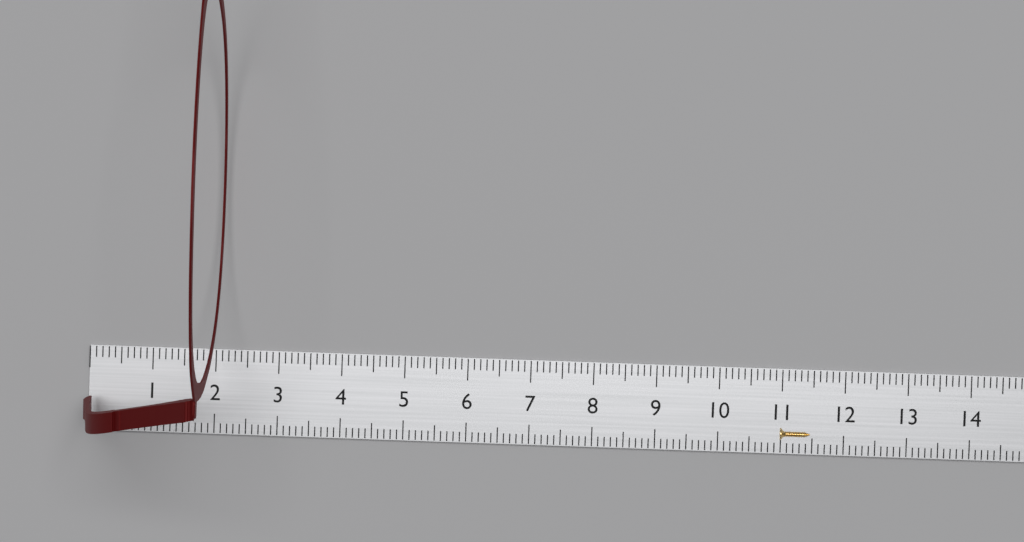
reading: 2.1 cm
